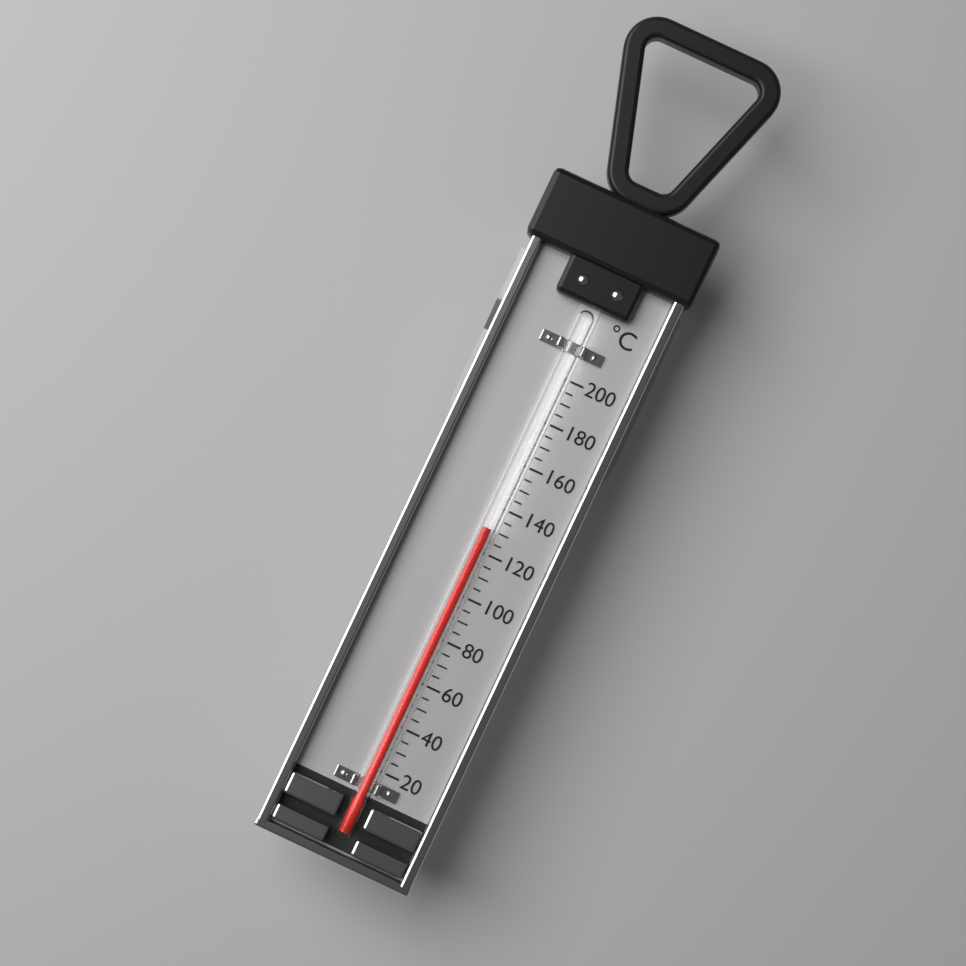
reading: 130 °C
